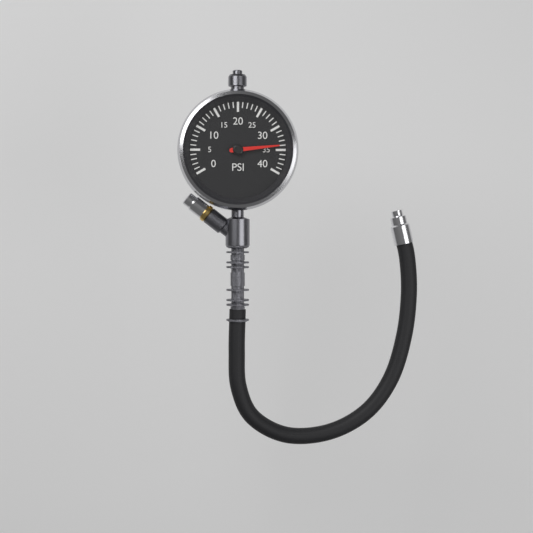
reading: 34 psi
